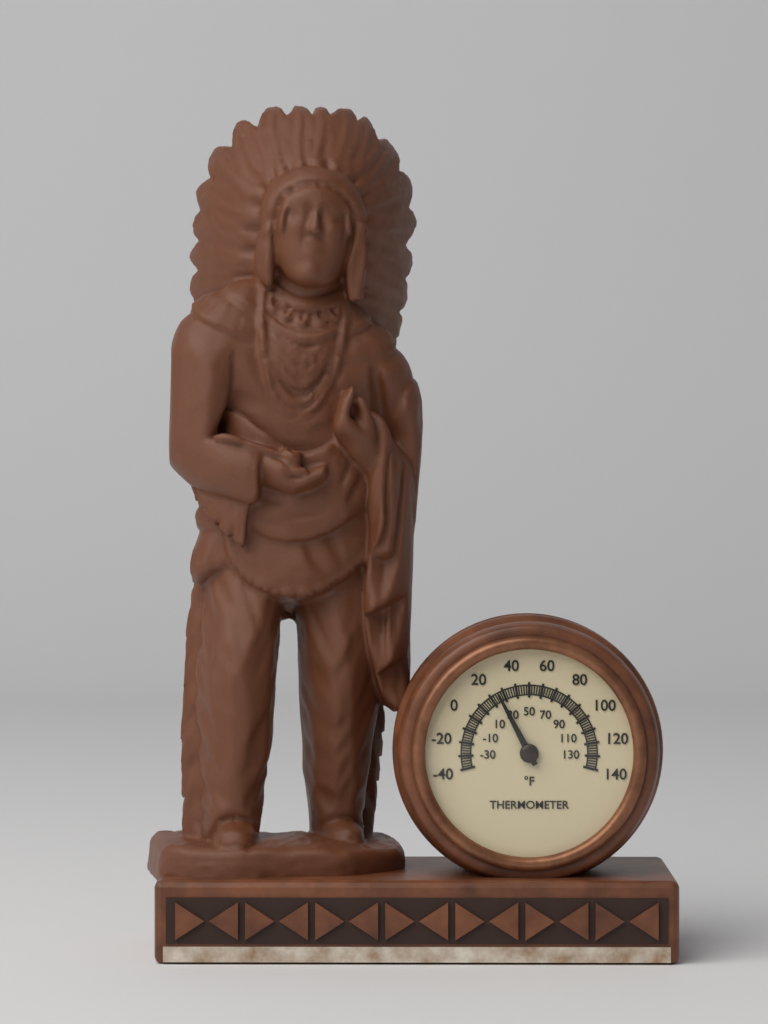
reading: 26 °F
